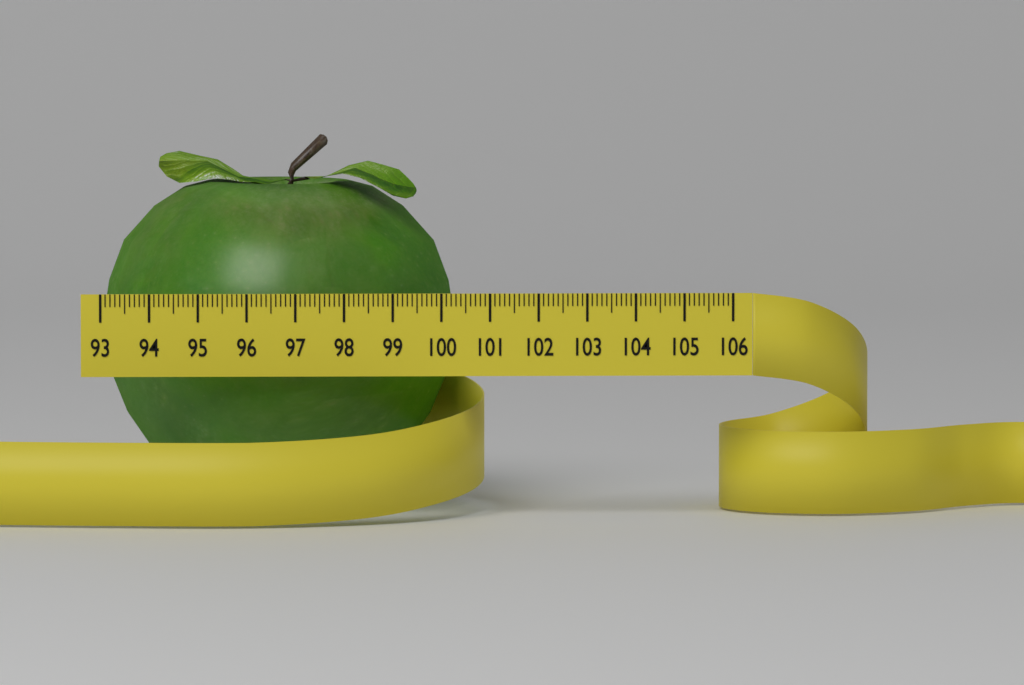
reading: 100.4 (no unit)
